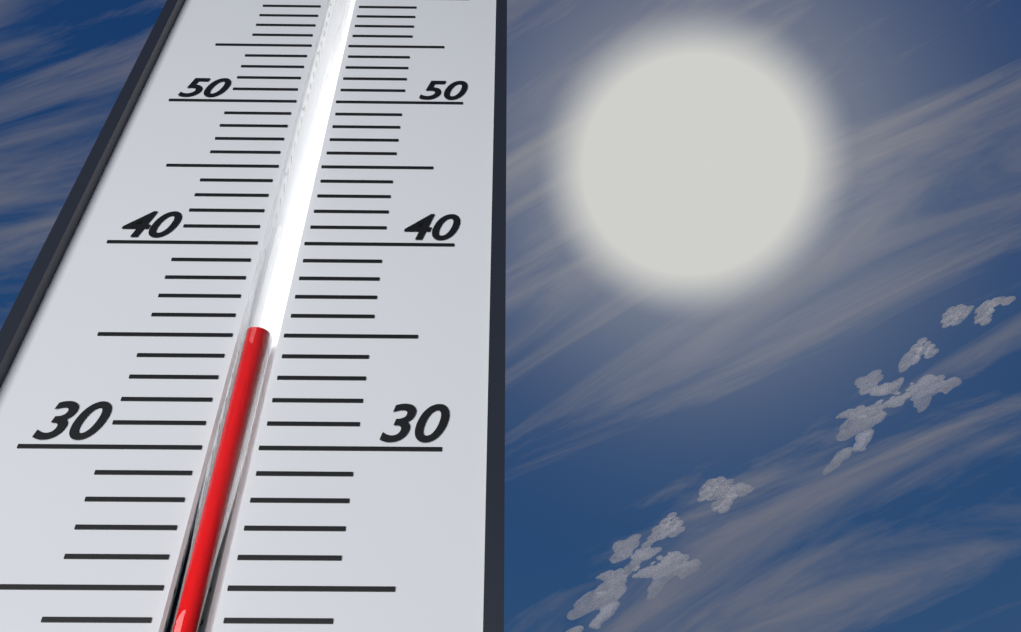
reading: 35 (no unit)
